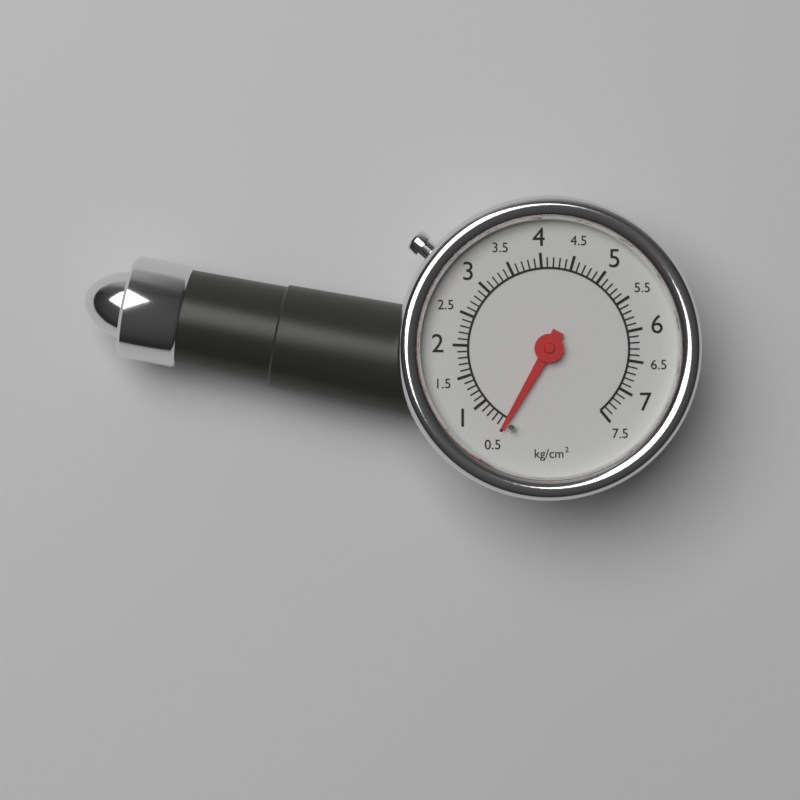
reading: 0.5 kg/cm²
